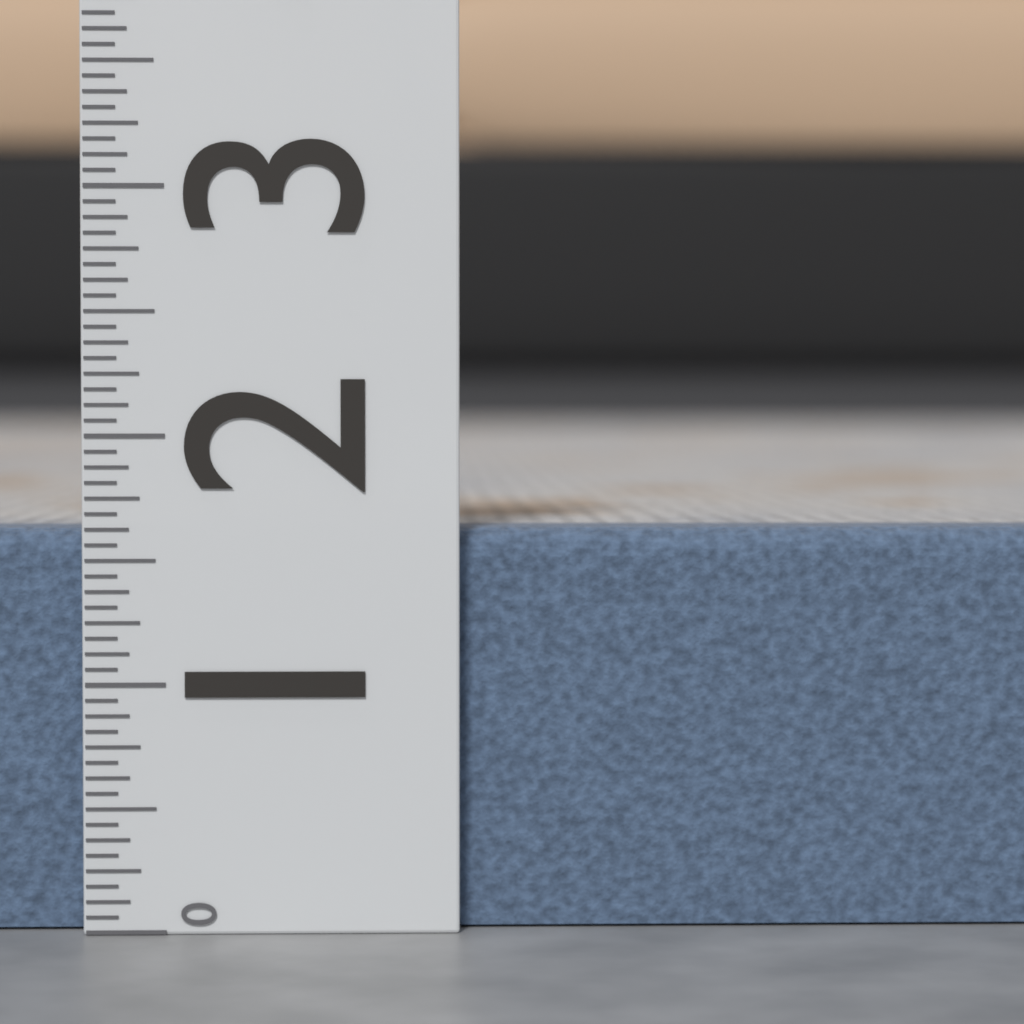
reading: 1.6250 (no unit)
